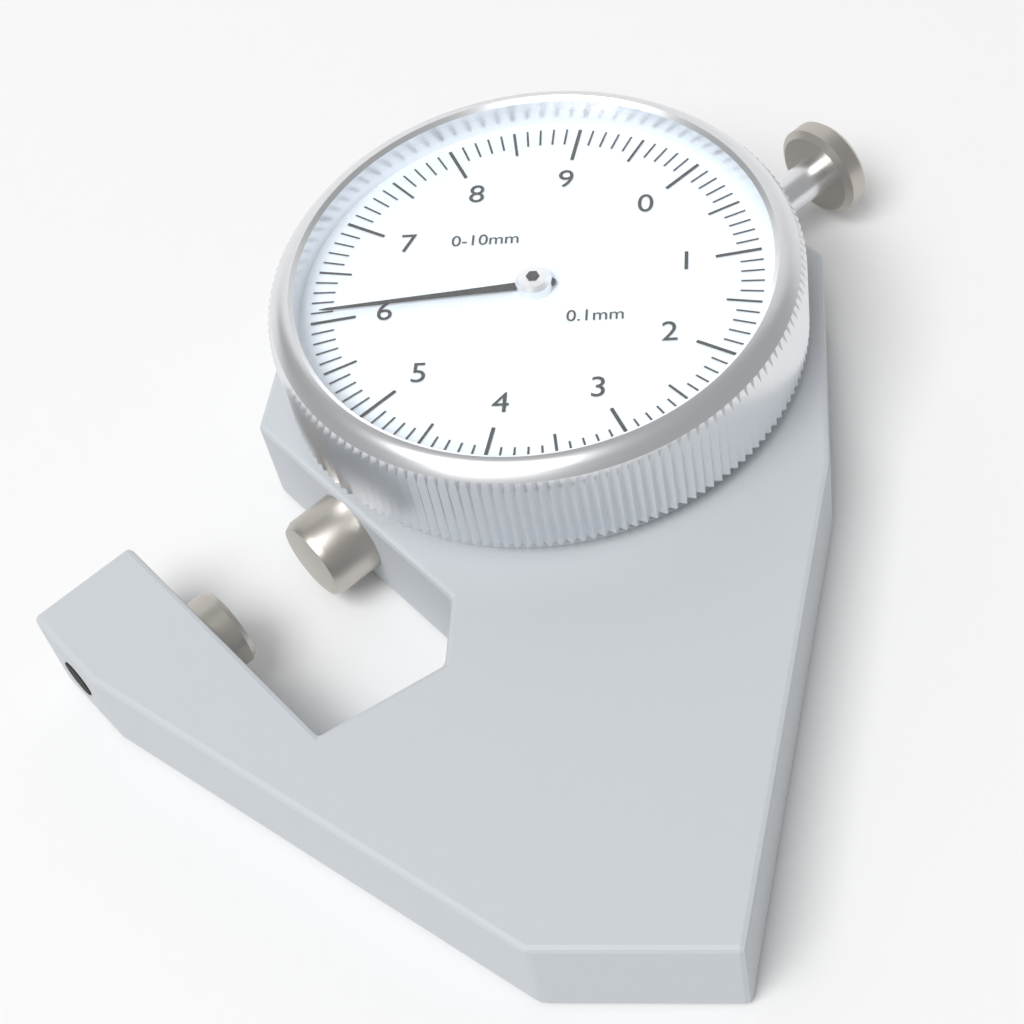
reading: 6.1 mm
